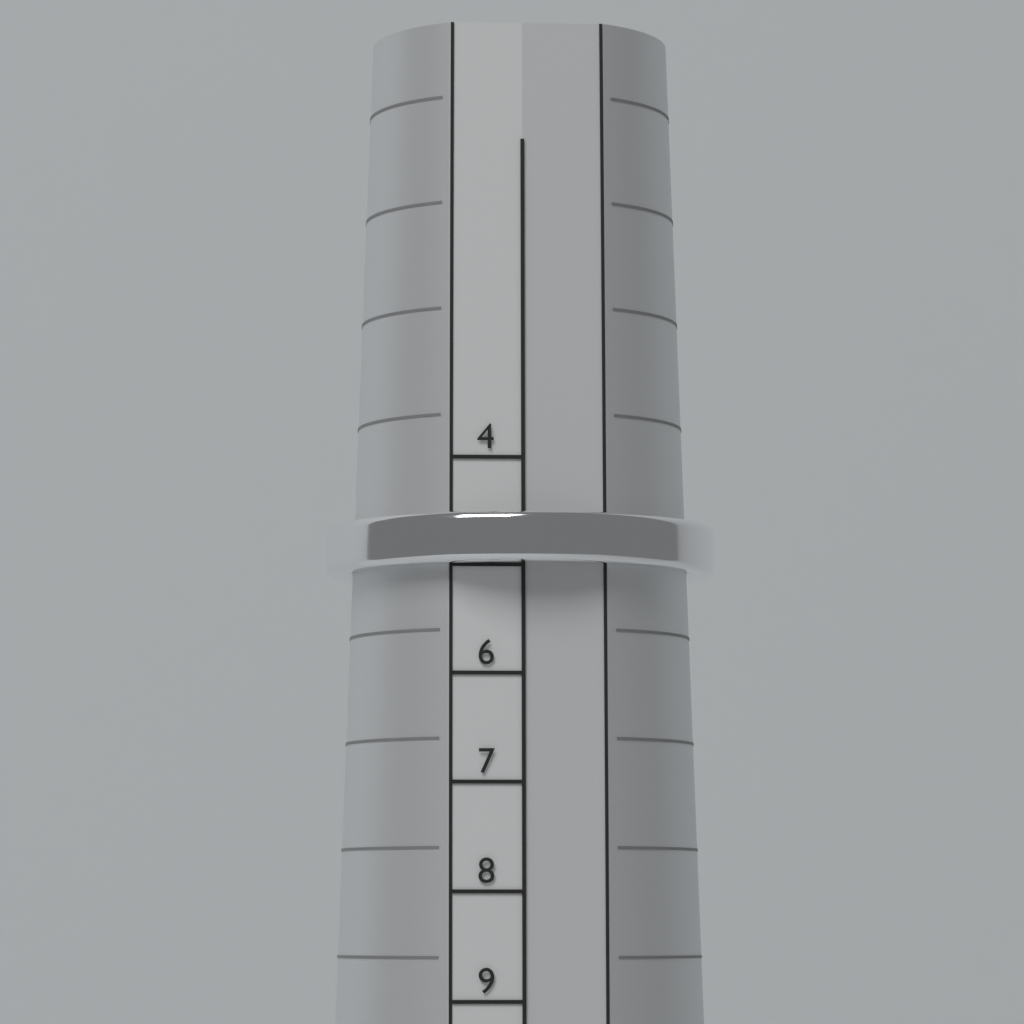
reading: 5 (no unit)
